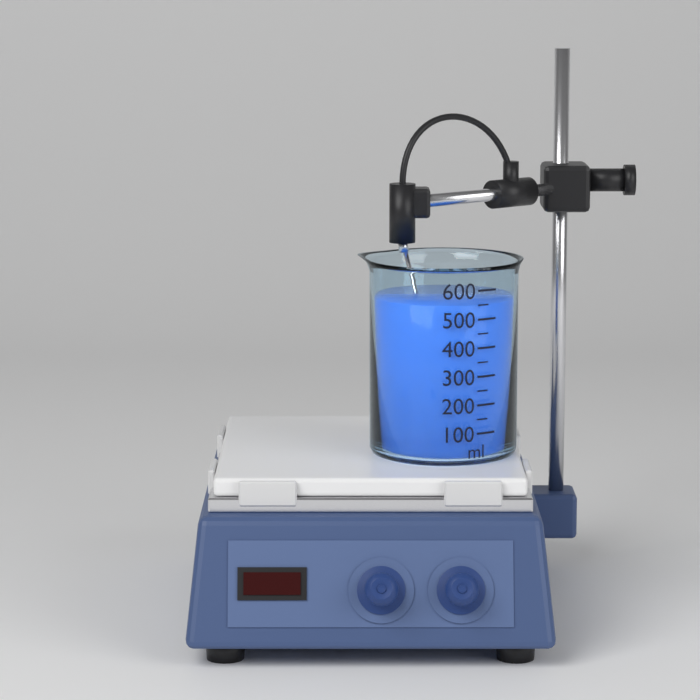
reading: 550 ml
